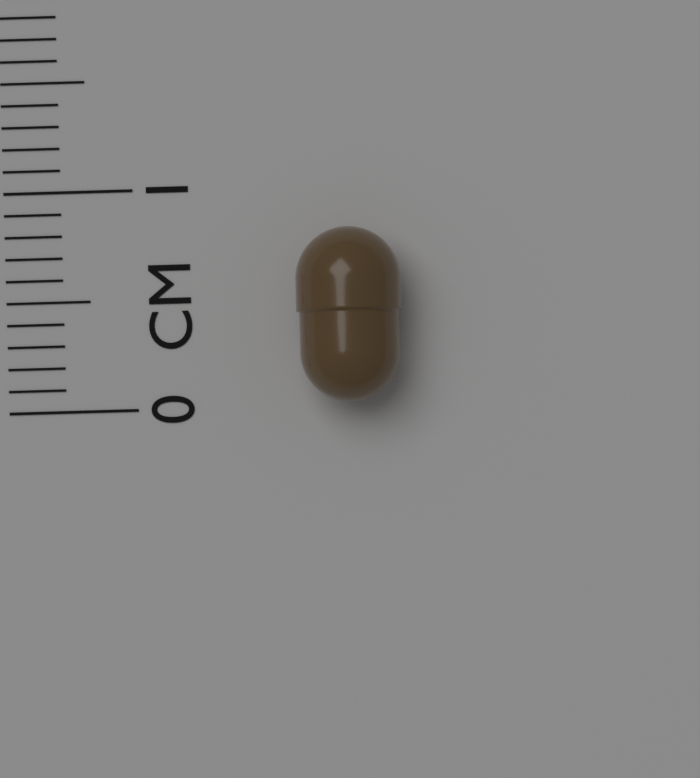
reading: 0.8 cm
